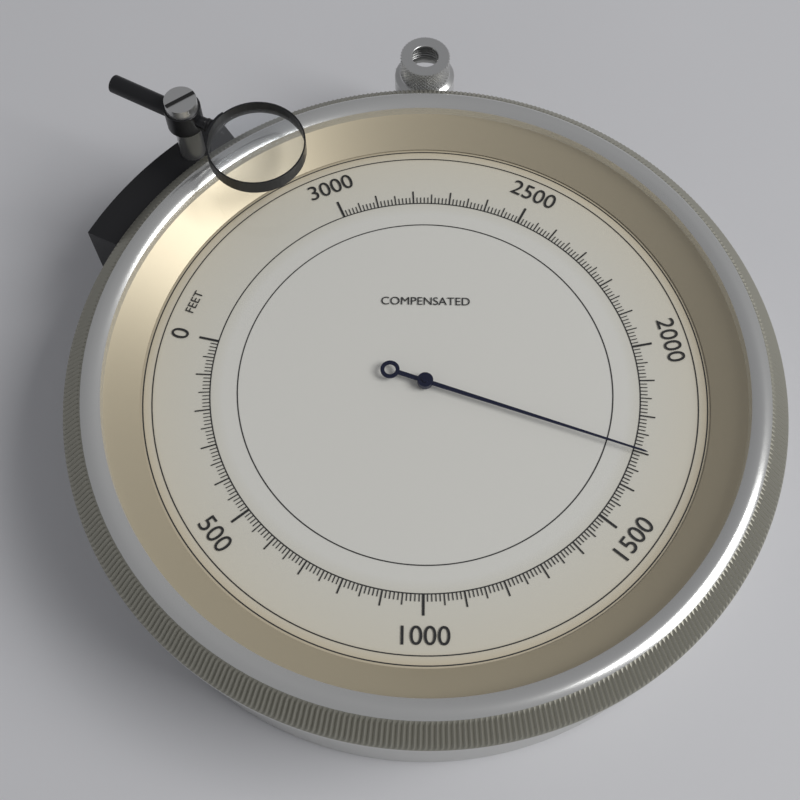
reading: 1700 feet
